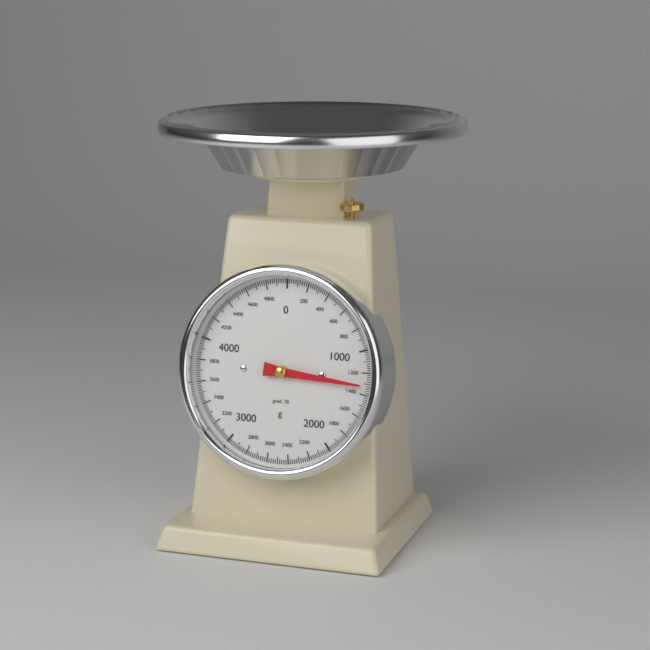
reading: 1320 g
